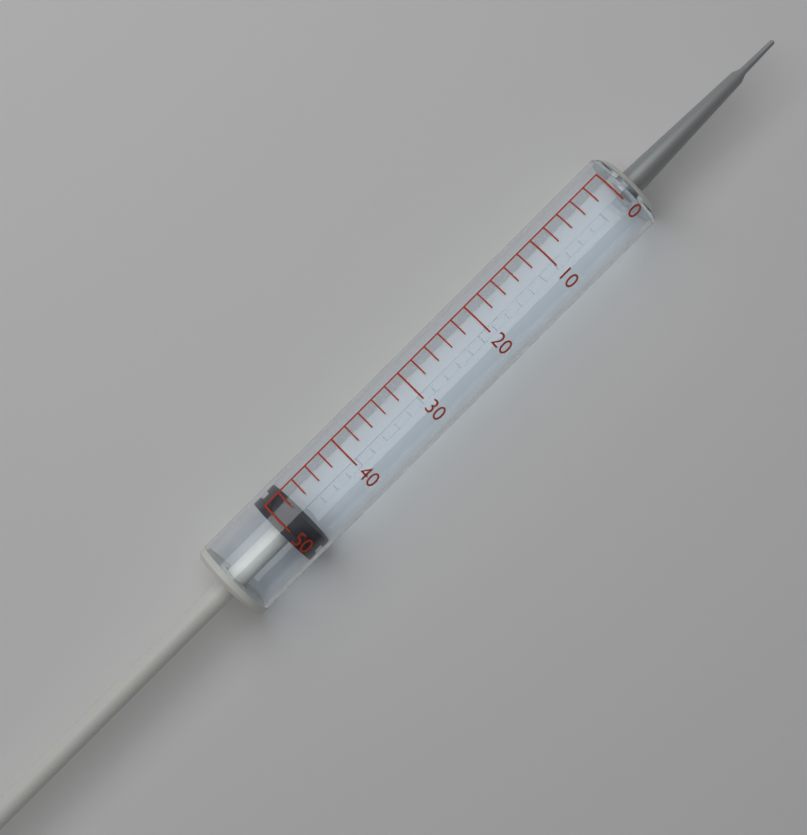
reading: 48 (no unit)
